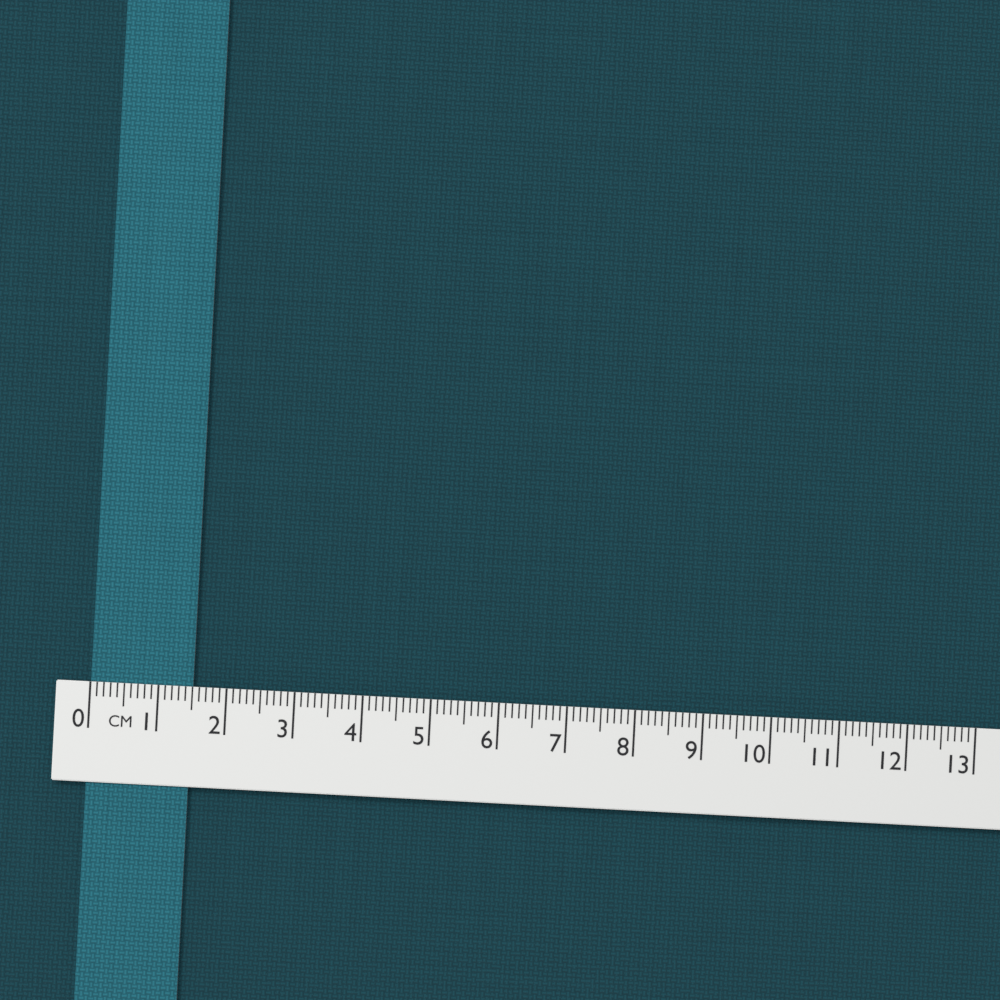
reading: 1.5 cm
